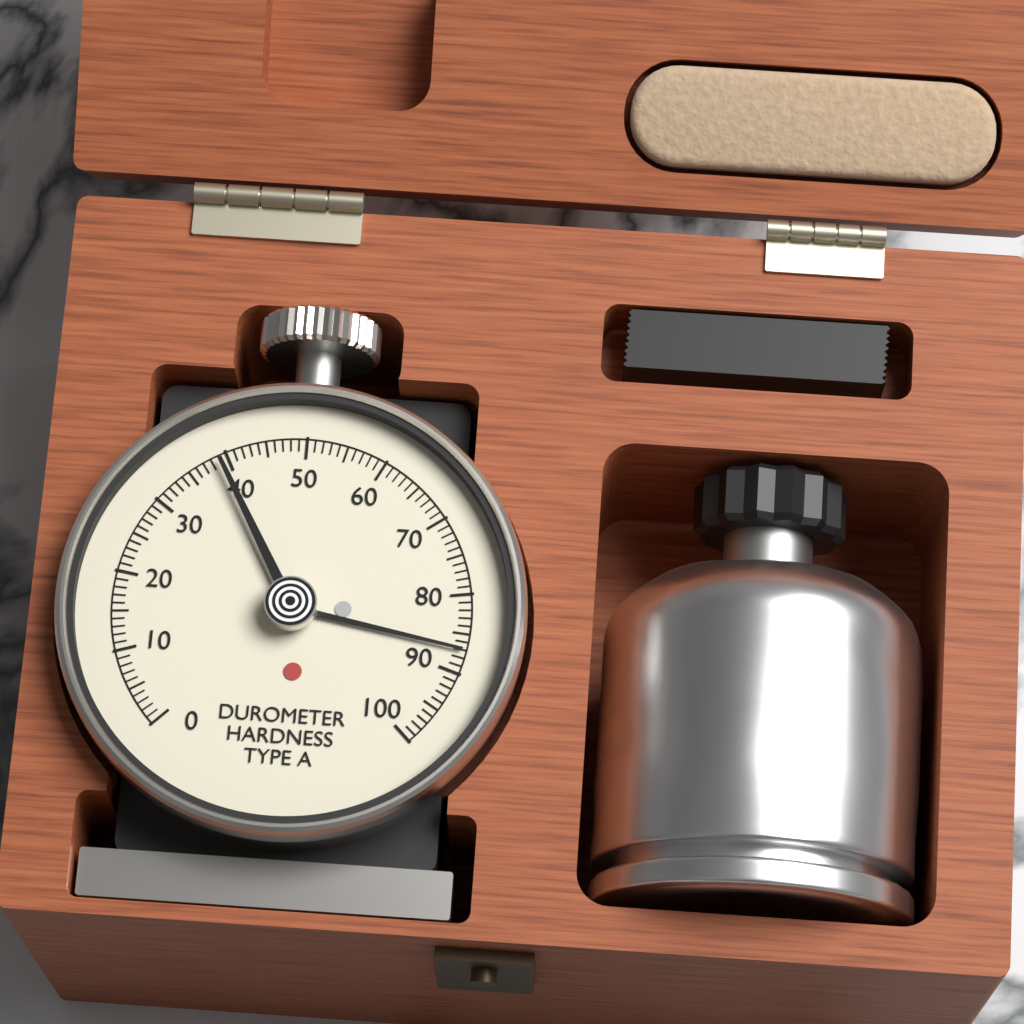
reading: 87 Shore A
